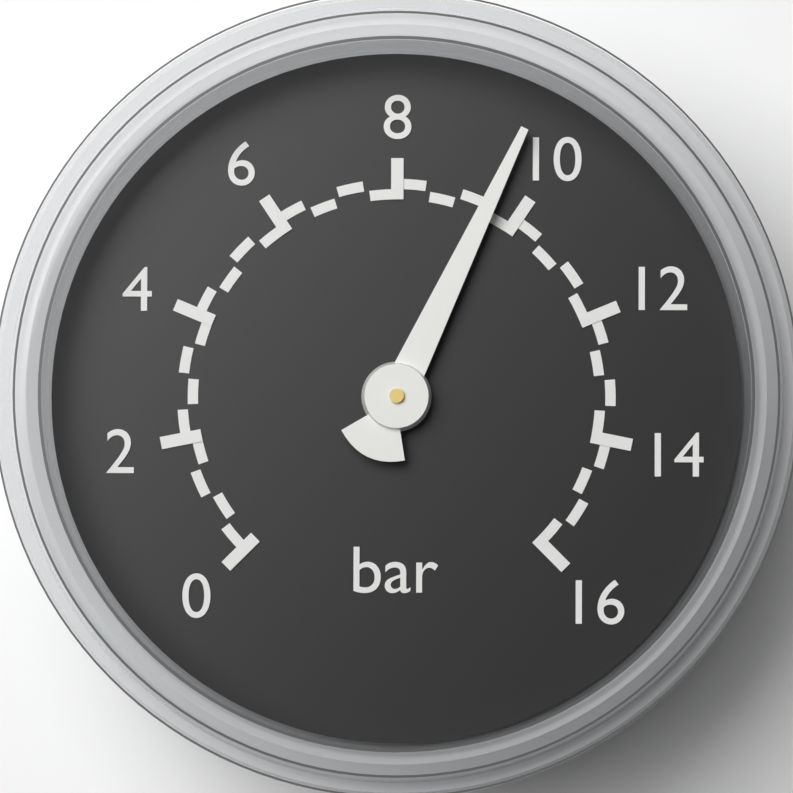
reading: 9.5 bar
